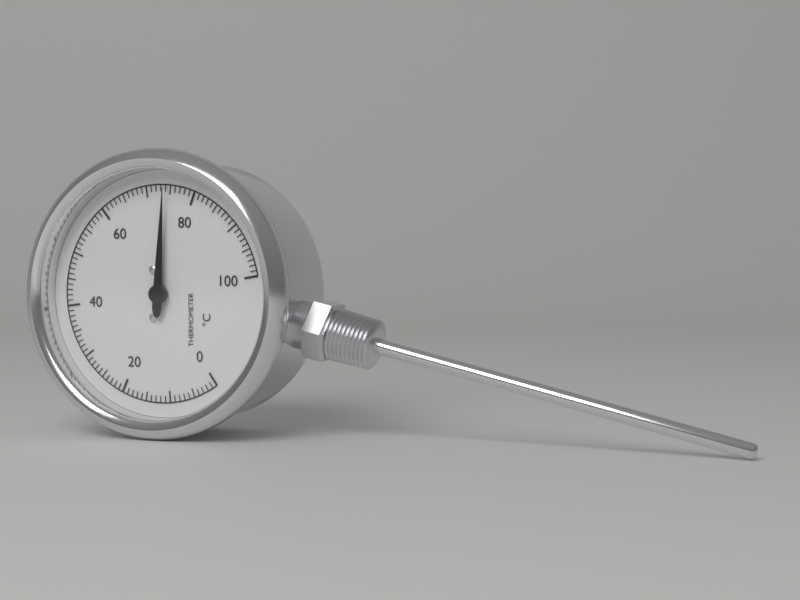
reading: 74 °C
